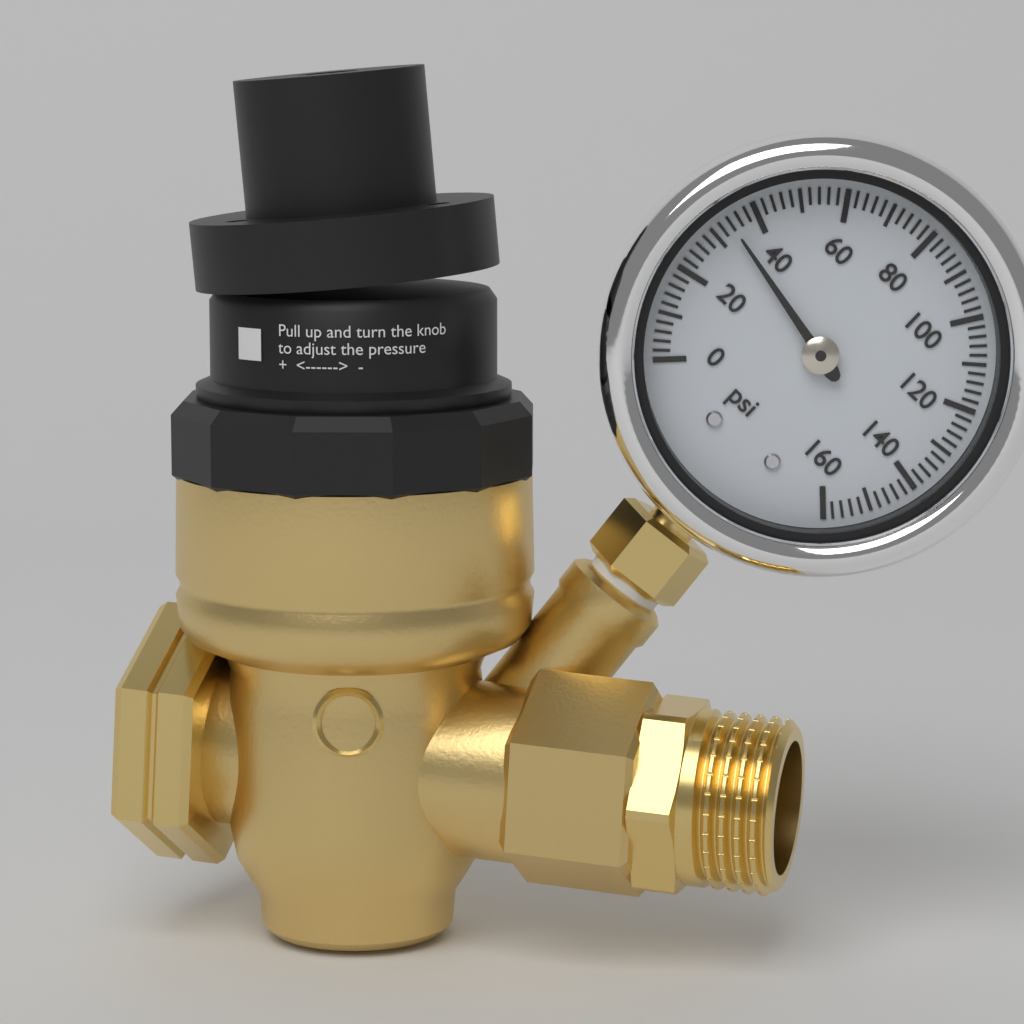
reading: 34 psi
